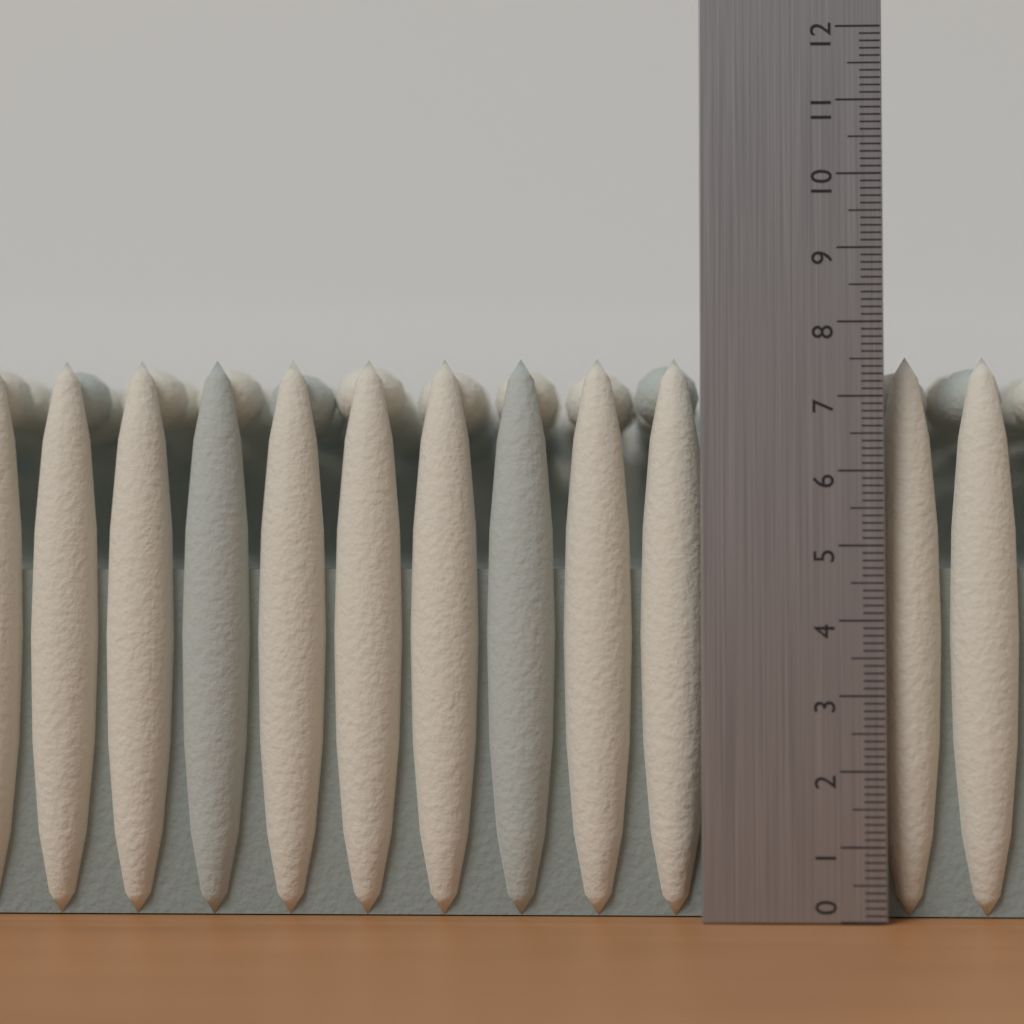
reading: 7.6 (no unit)
